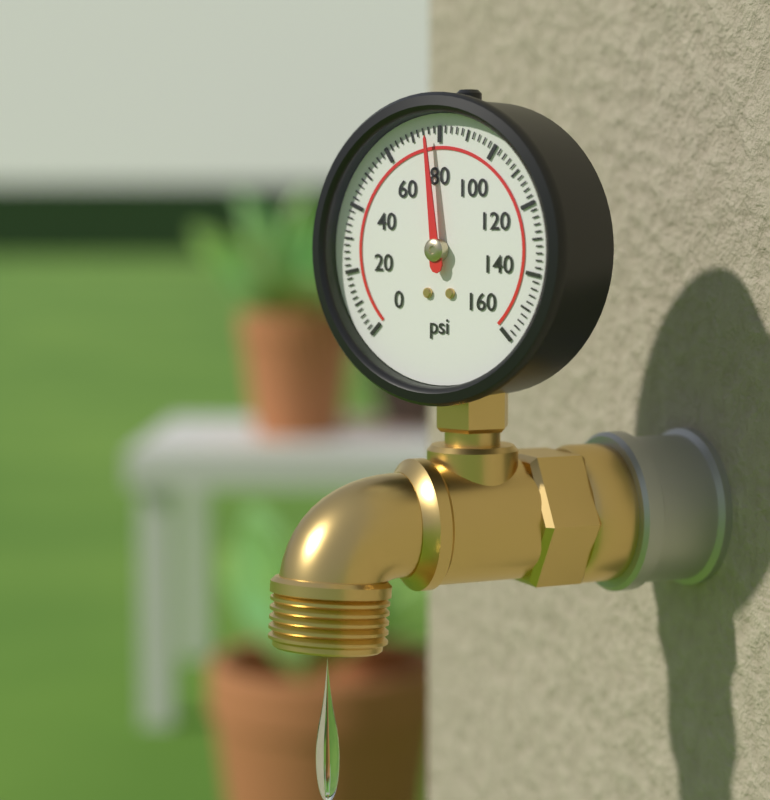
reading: 76 psi
